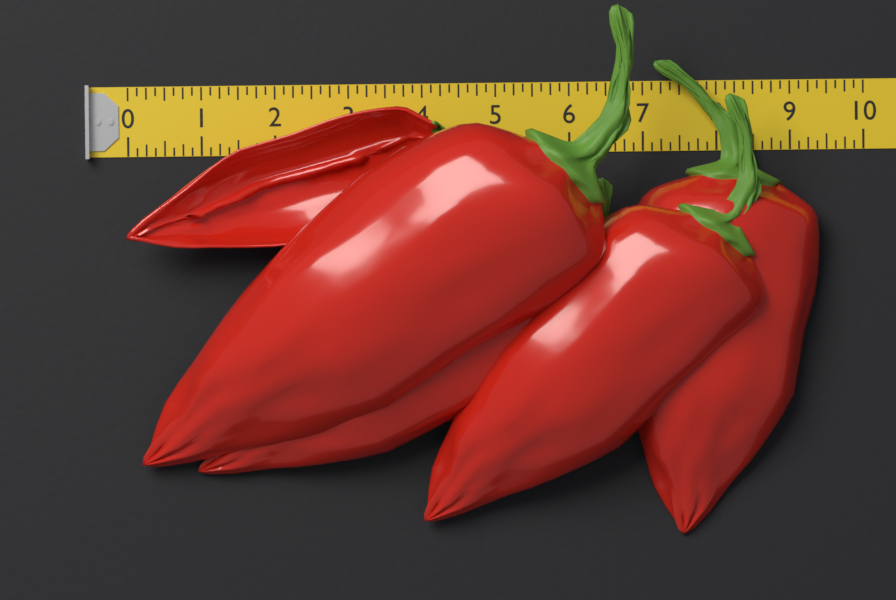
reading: 9.375 (no unit)
